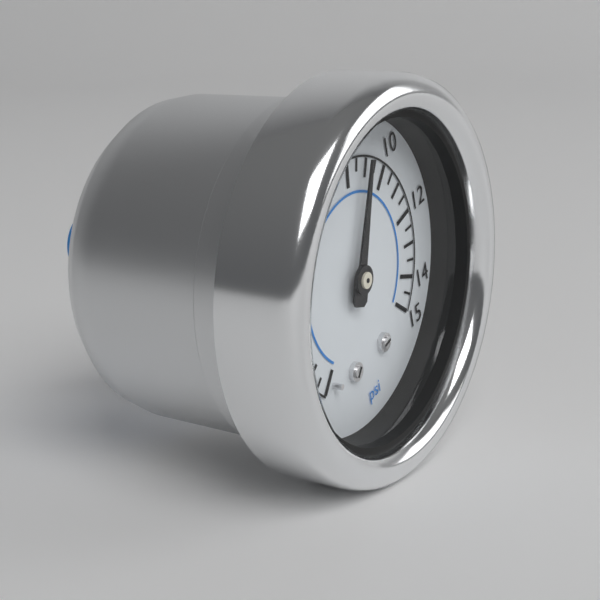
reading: 9.0 psi
